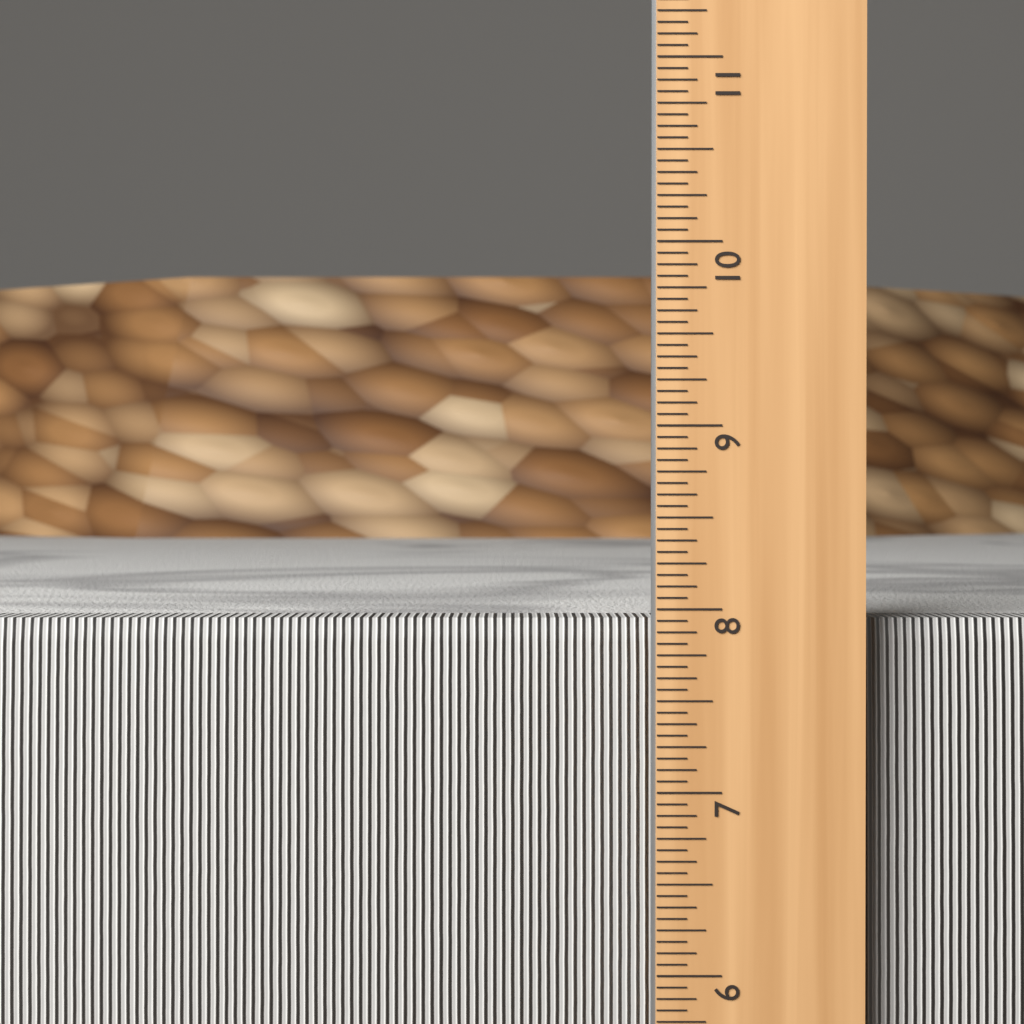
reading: 7.9375 in
